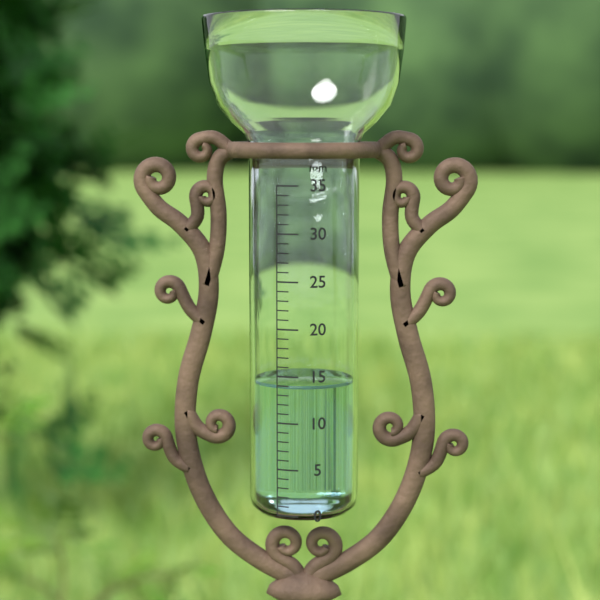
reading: 14 mm
